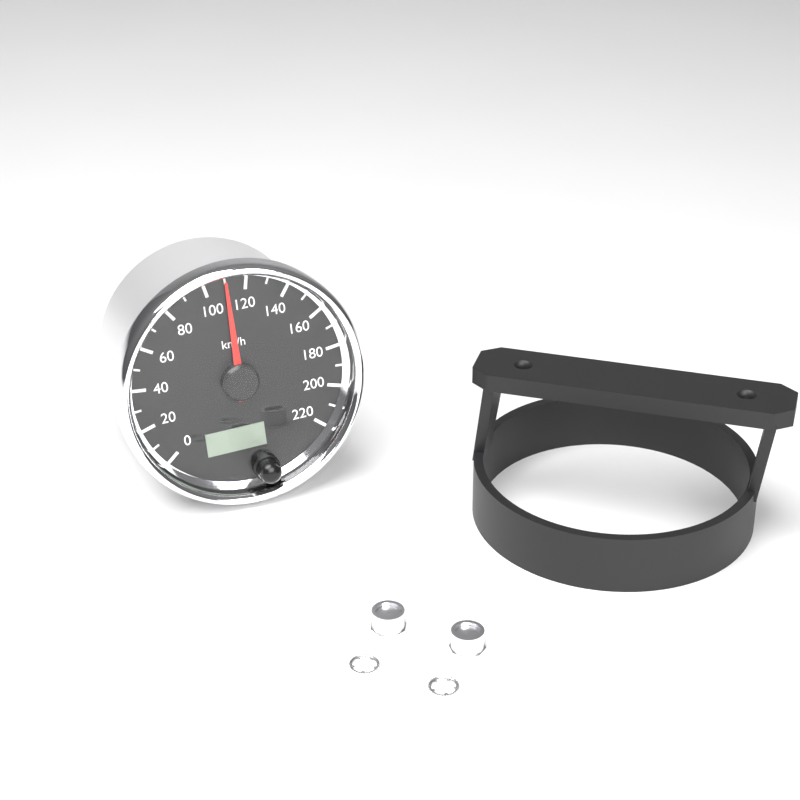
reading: 110 km/h
